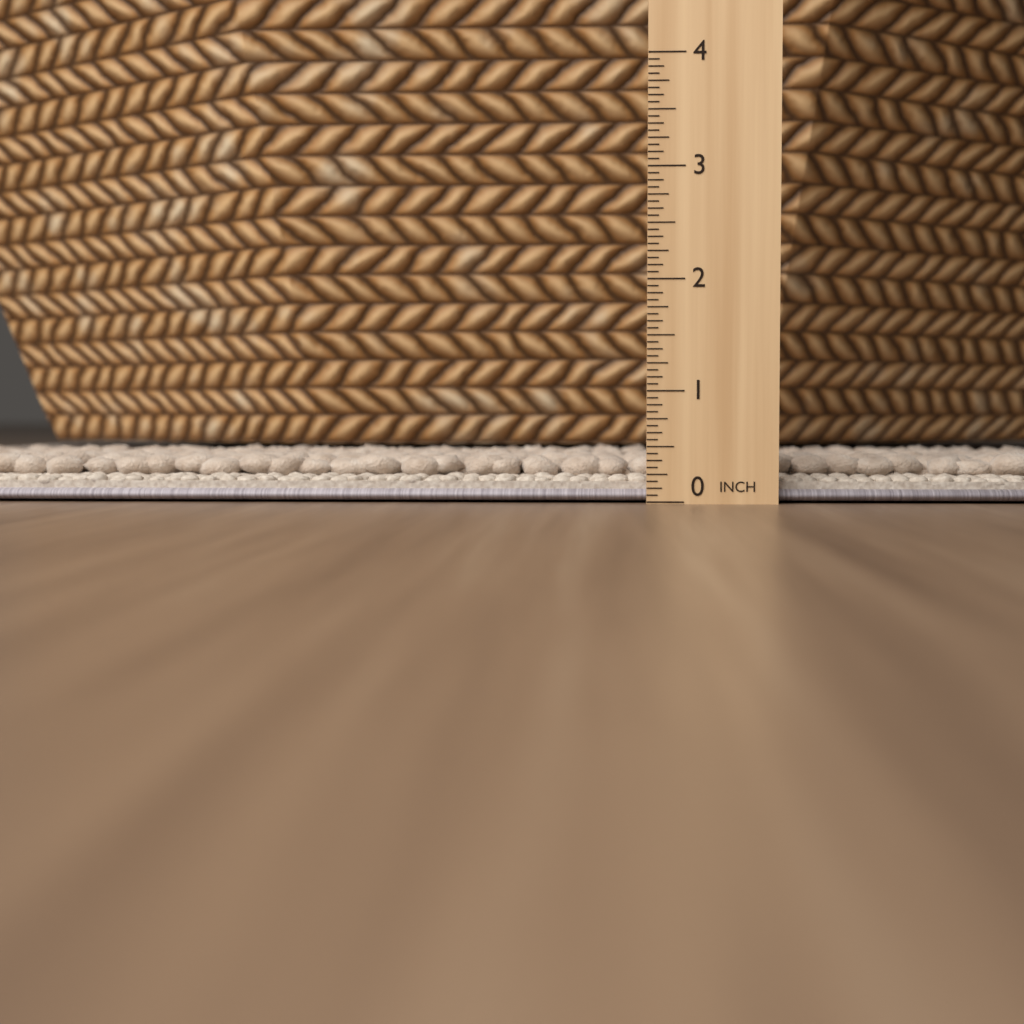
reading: 0.4375 in
